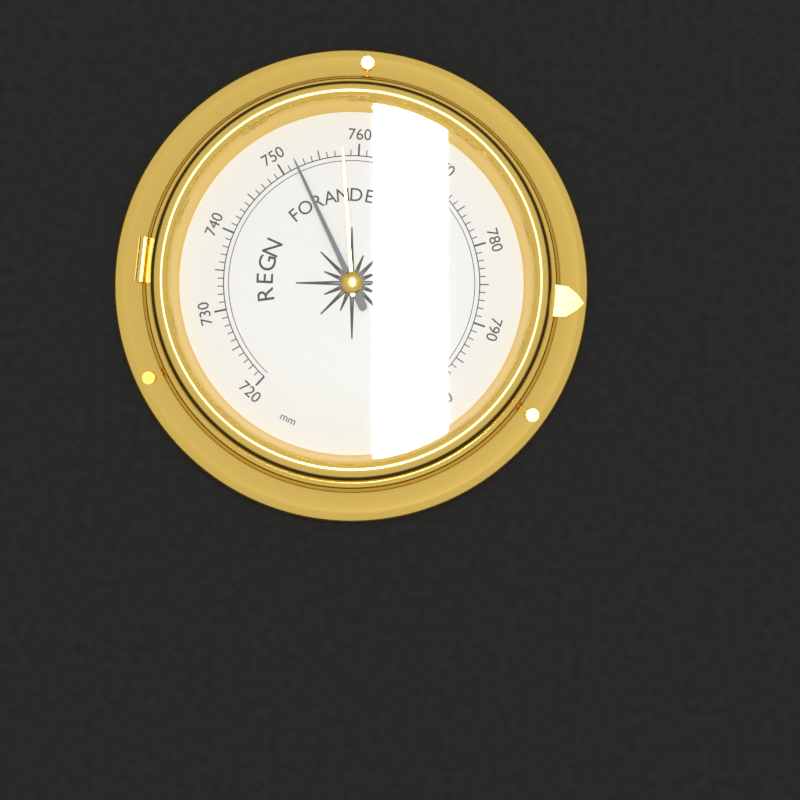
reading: 752 mm
